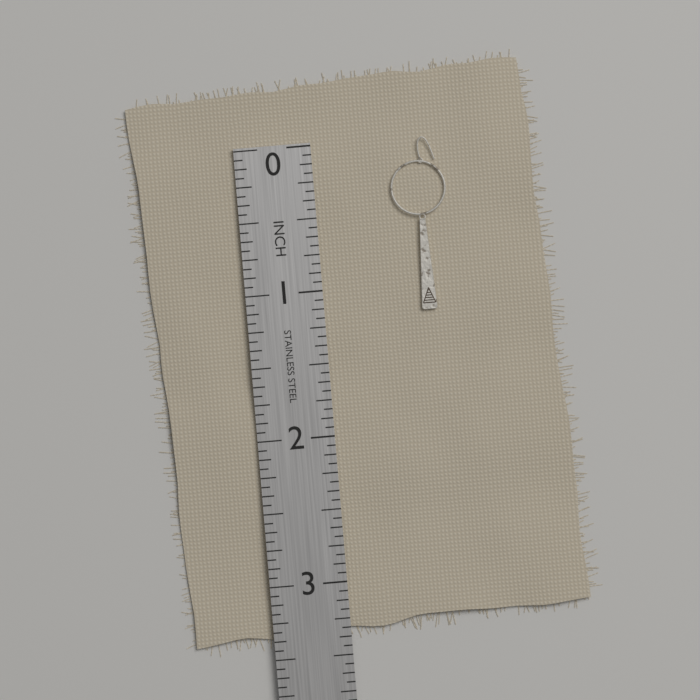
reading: 1.1875 in
